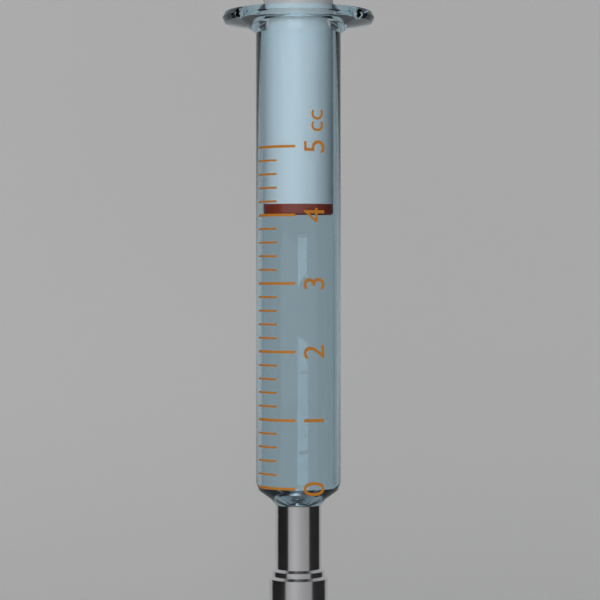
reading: 4.0 cc
